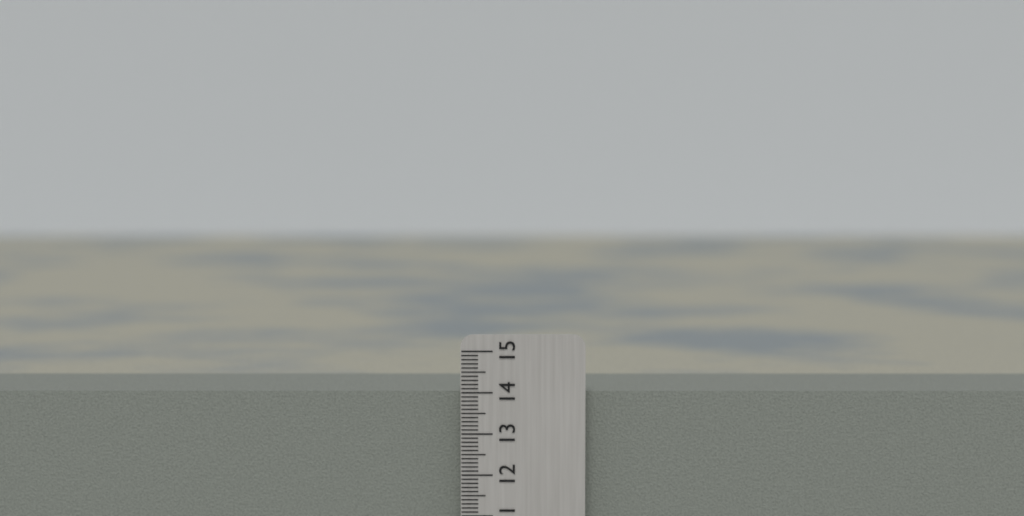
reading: 14.0 cm
